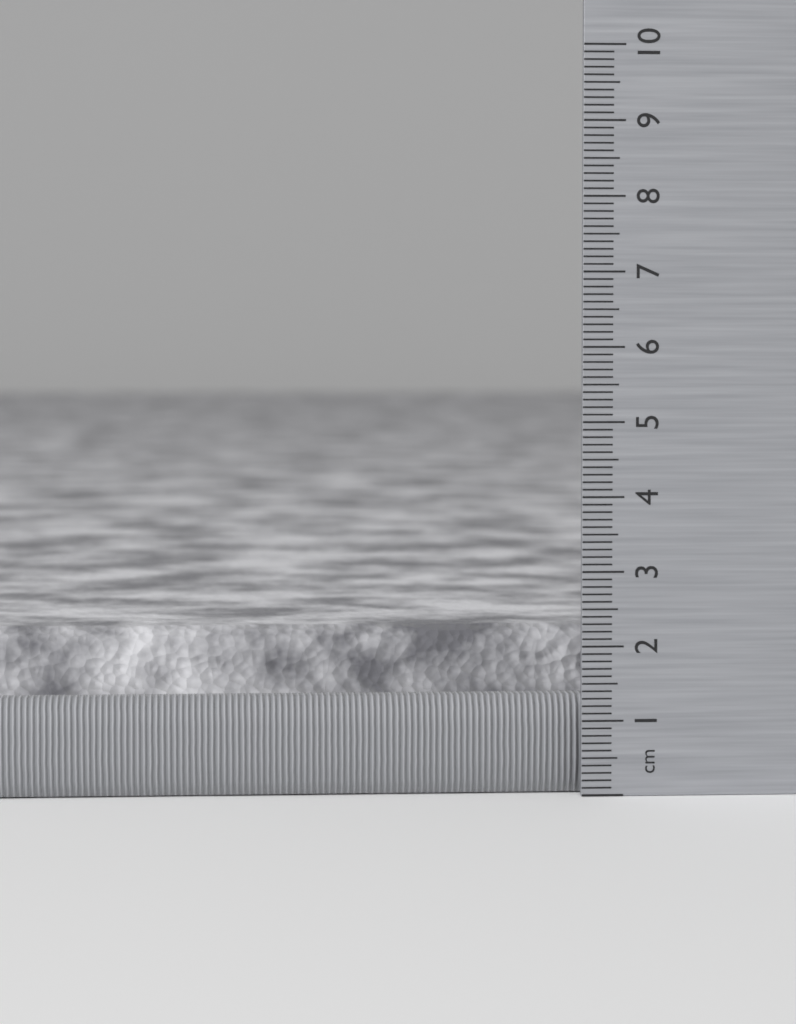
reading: 2.2 cm
